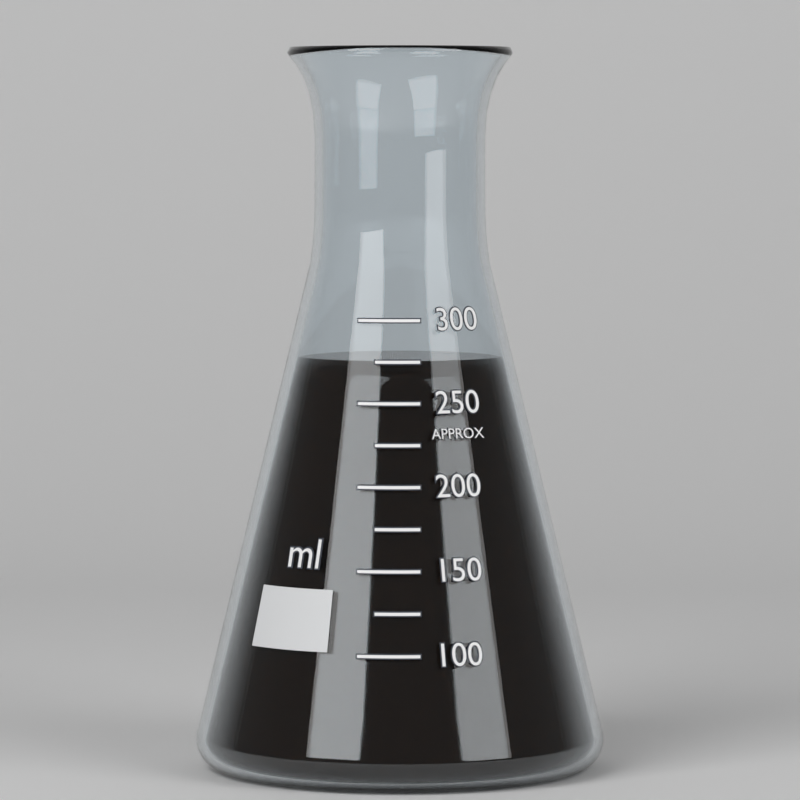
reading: 275 ml
